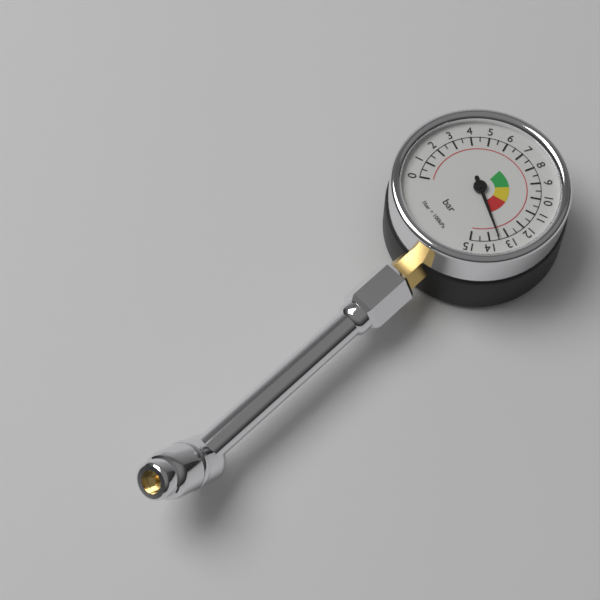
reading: 13.5 bar
